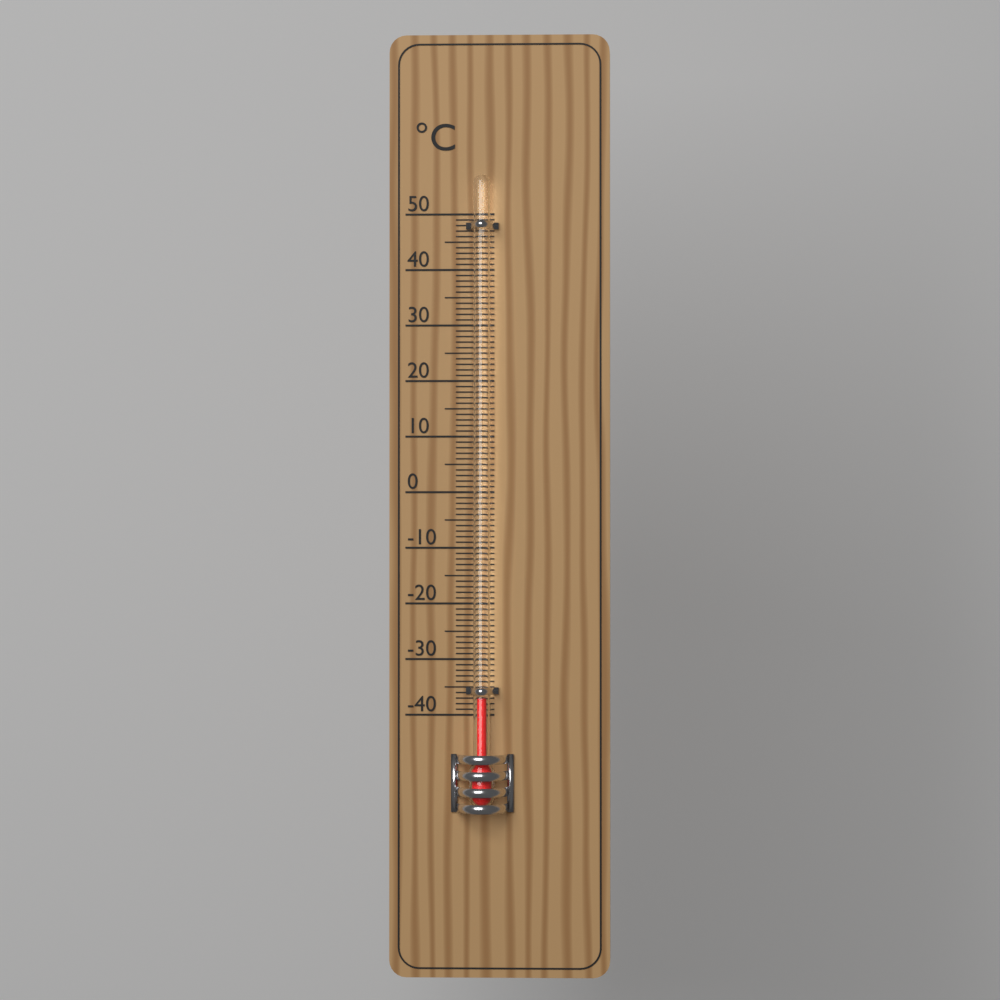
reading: -37 °C
